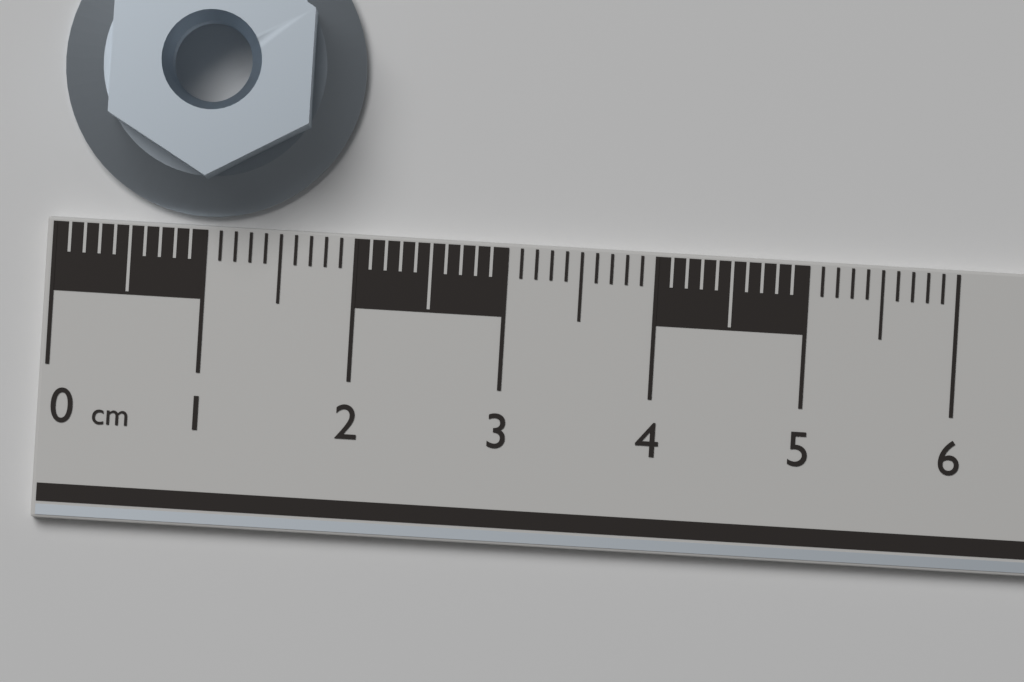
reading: 2.0 cm
